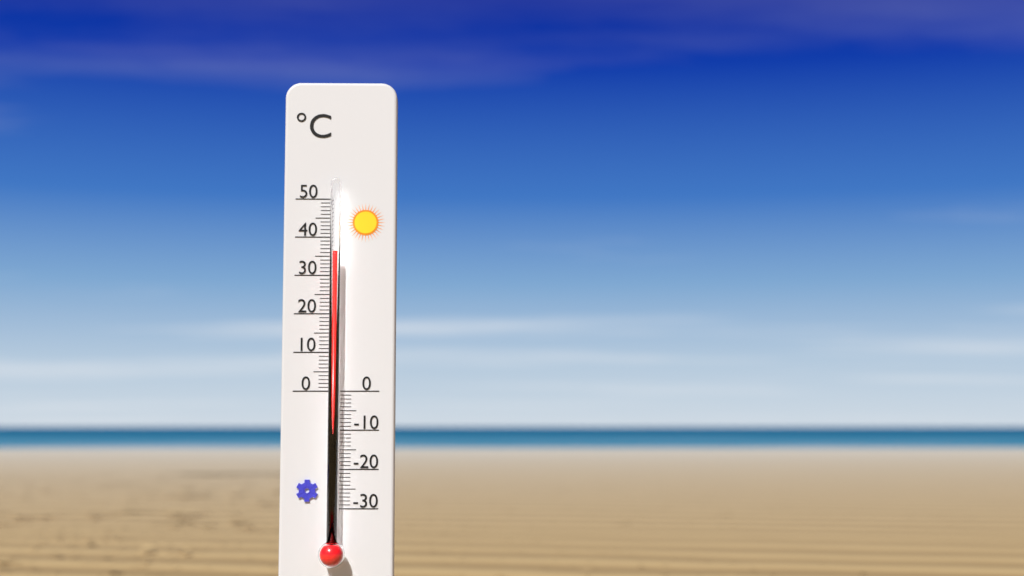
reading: 36 °C
